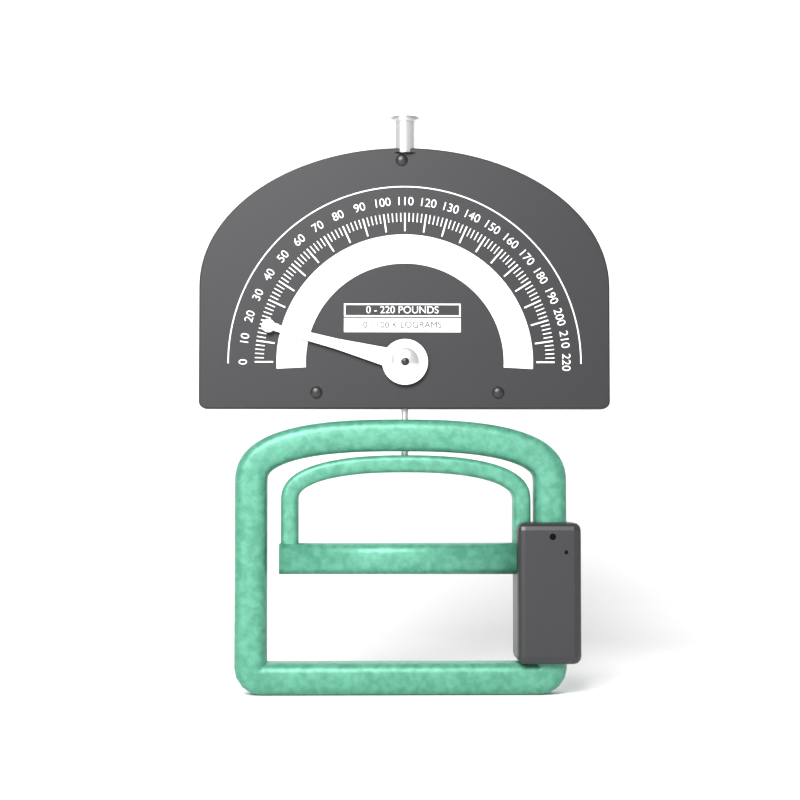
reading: 18 lb
